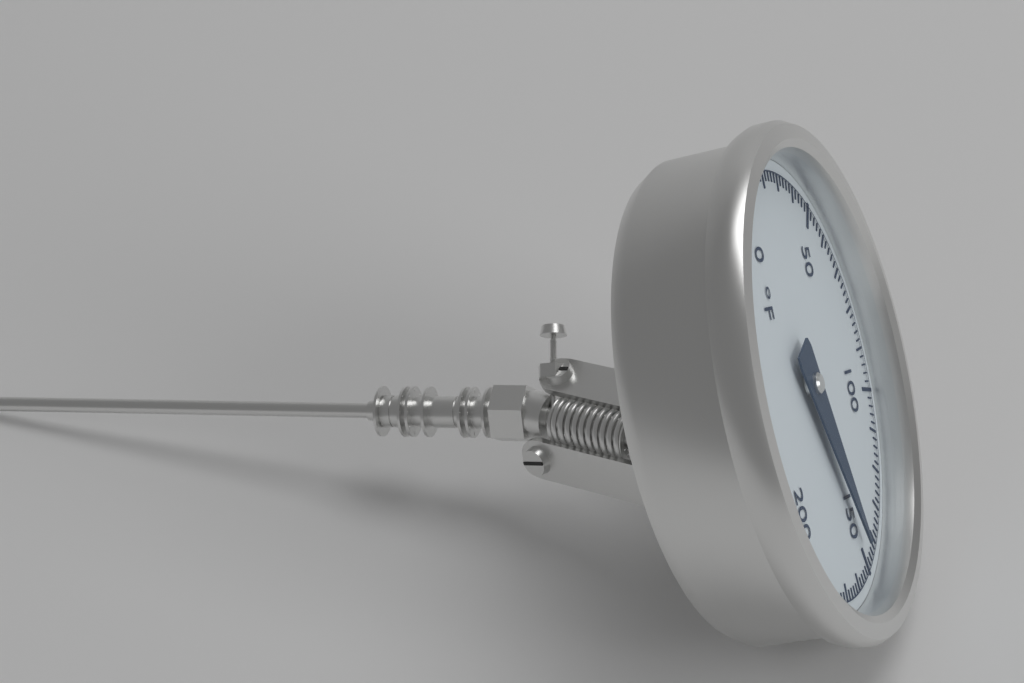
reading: 148 °F
